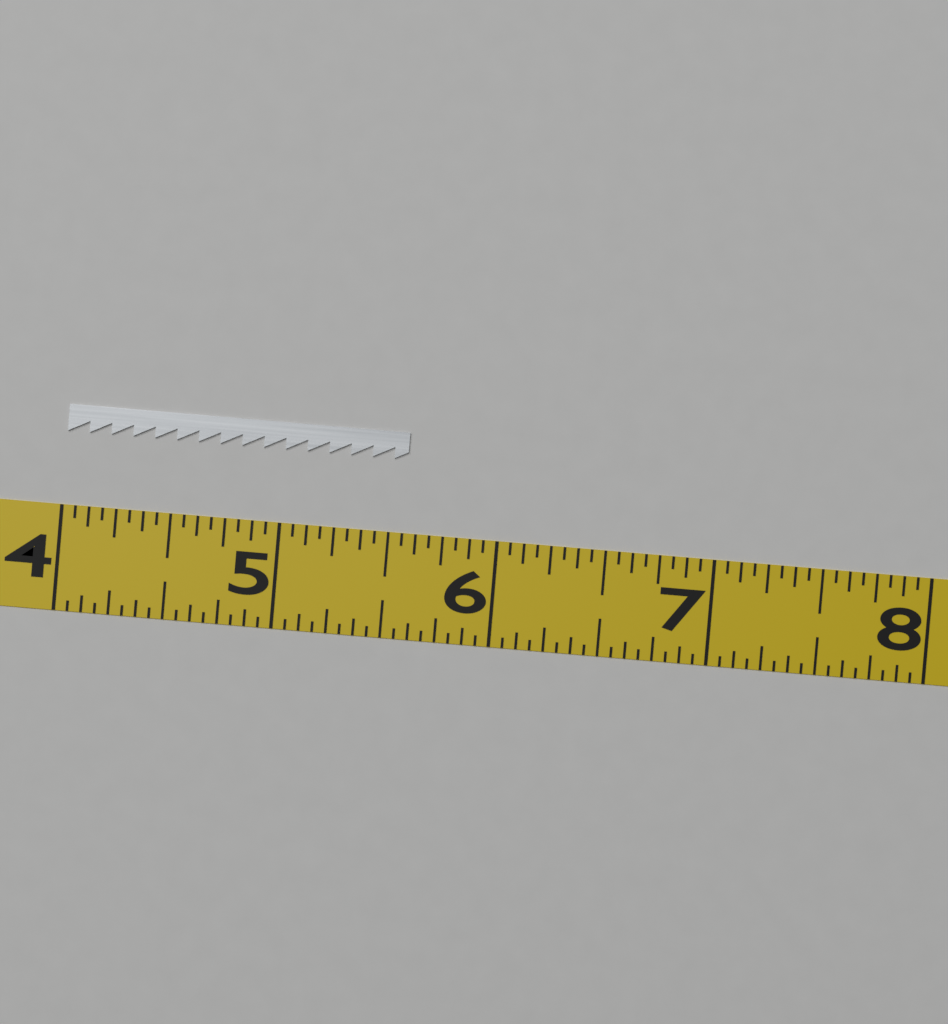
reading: 5.5625 (no unit)
